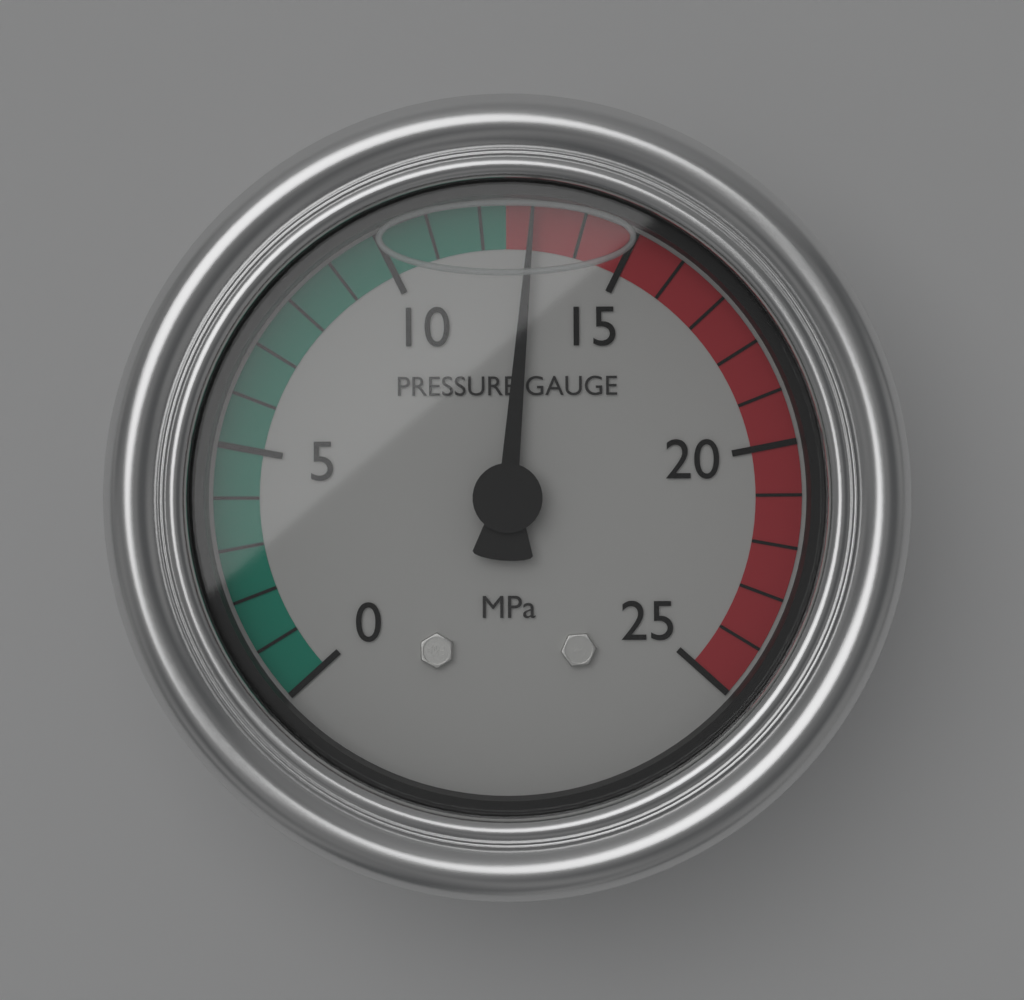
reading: 13 MPa
